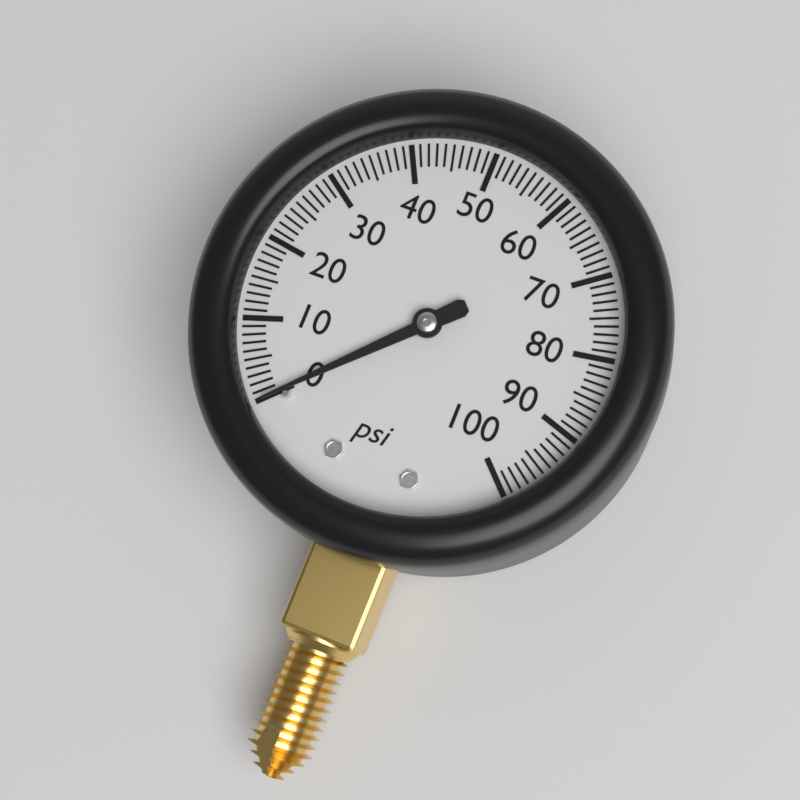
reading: 0 psi
